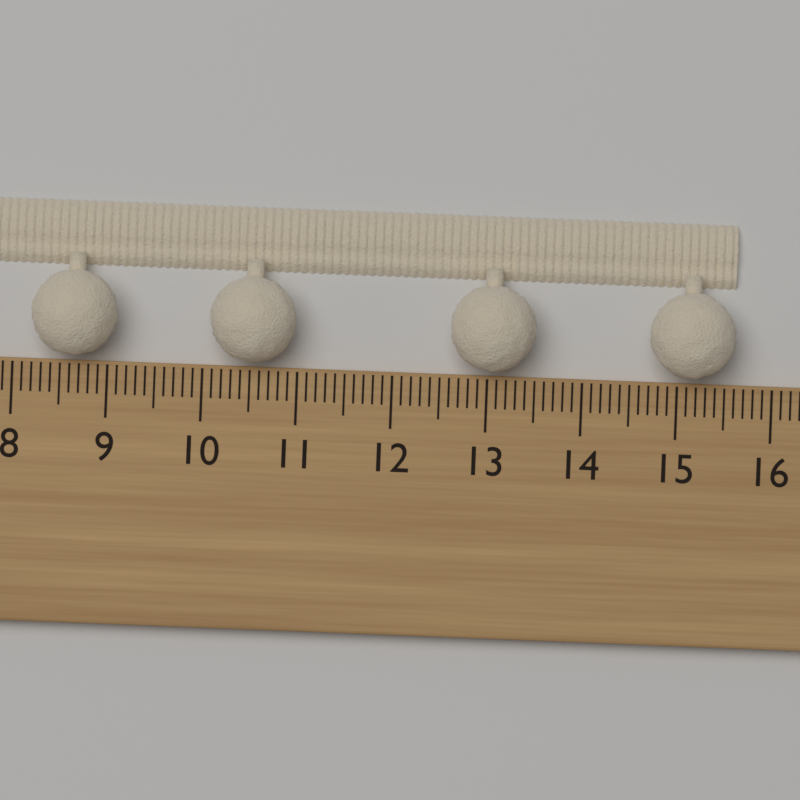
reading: 15.6 cm
